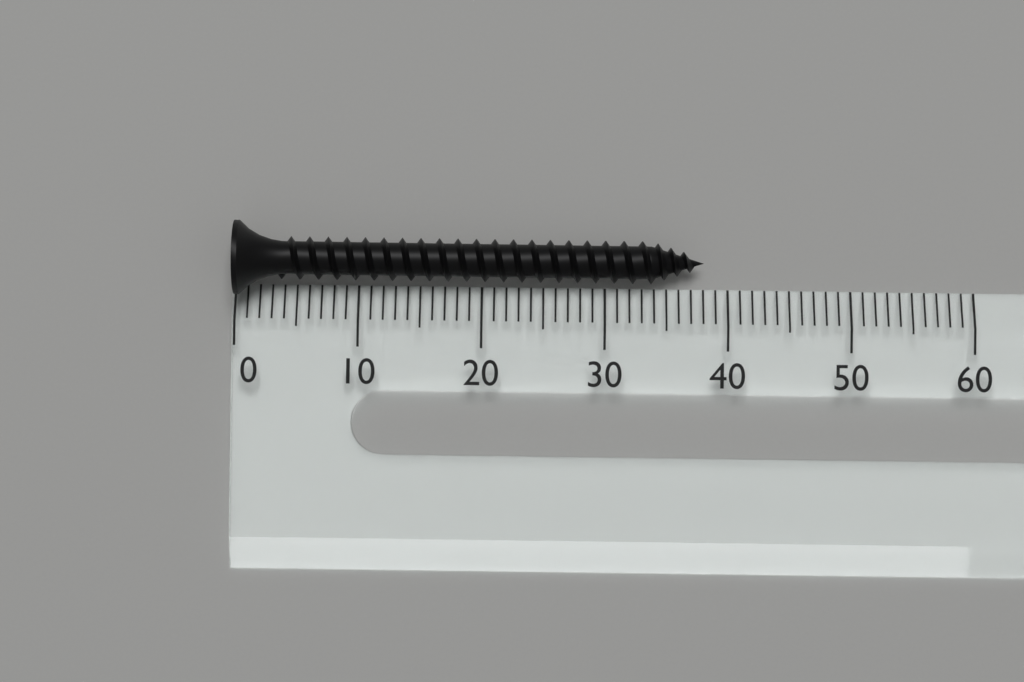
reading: 38 (no unit)
